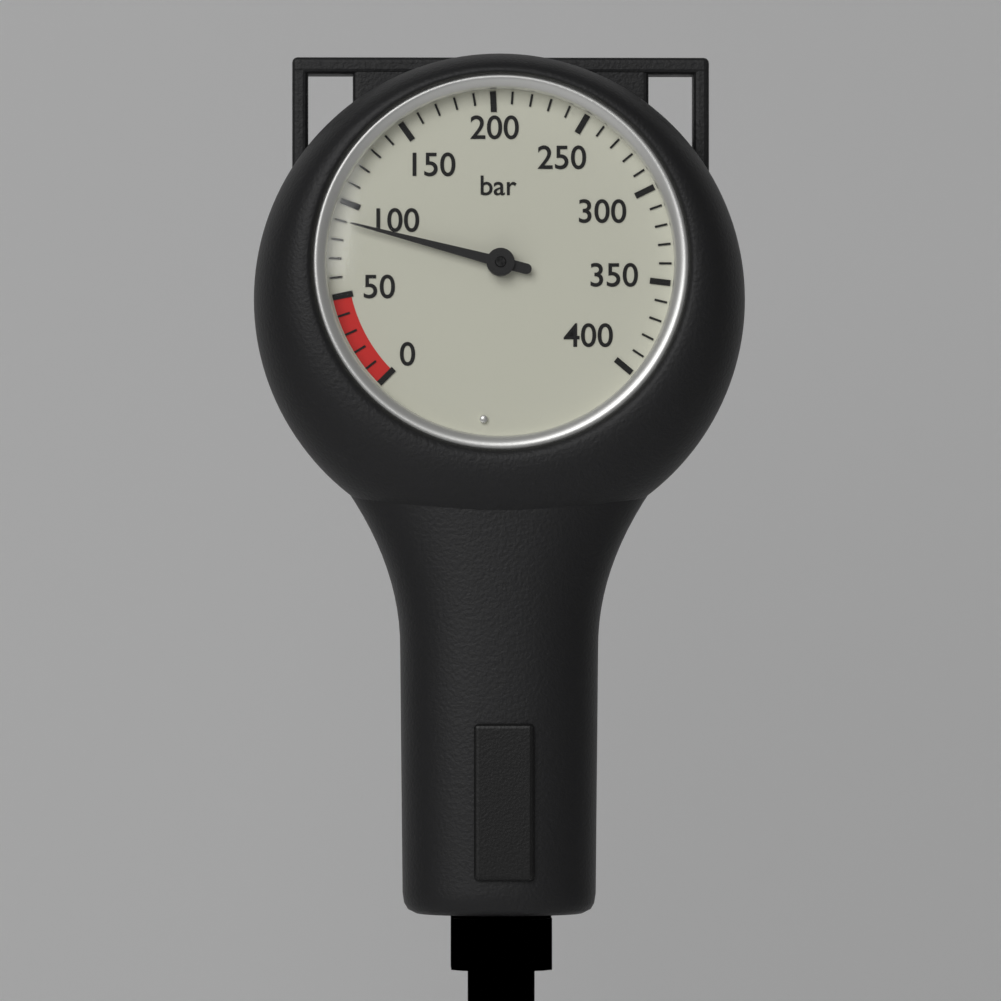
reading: 90 bar
